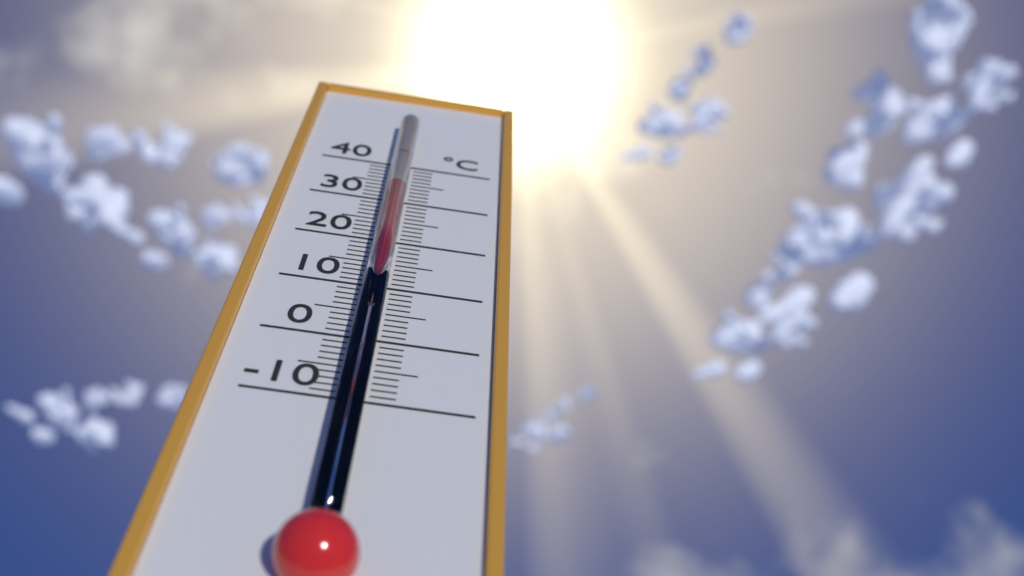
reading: 31 °C
